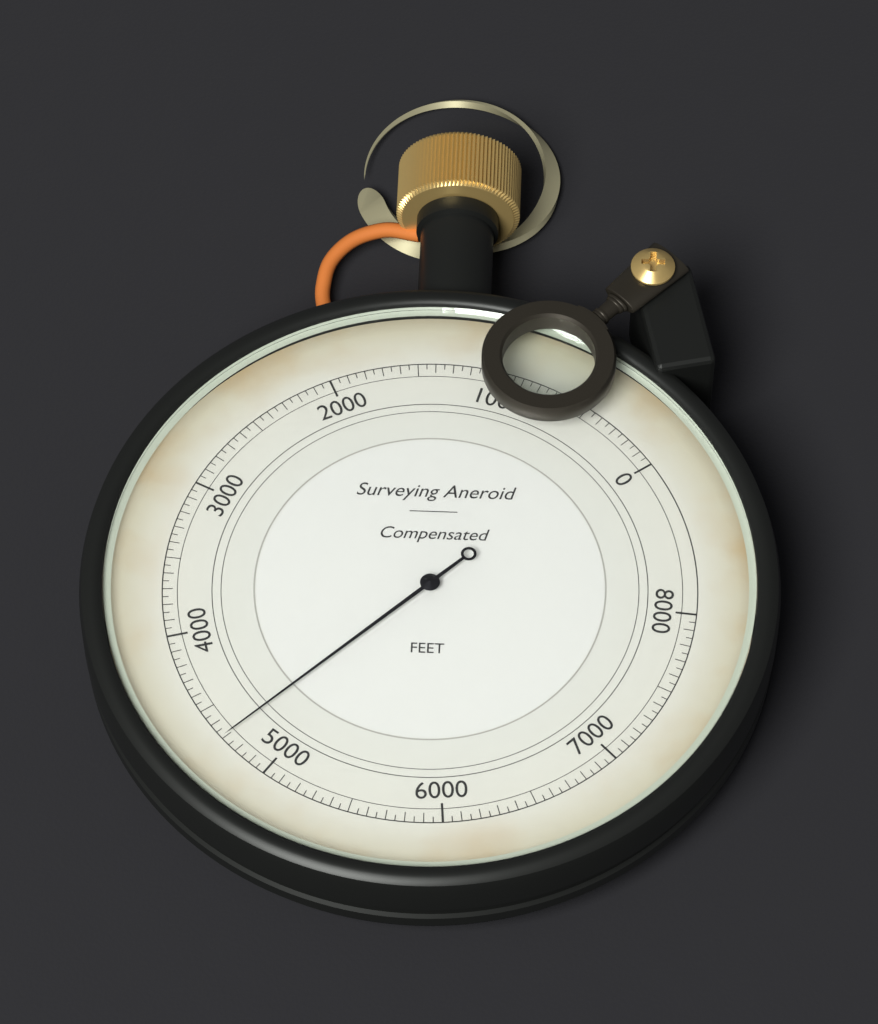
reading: 4700 ft
